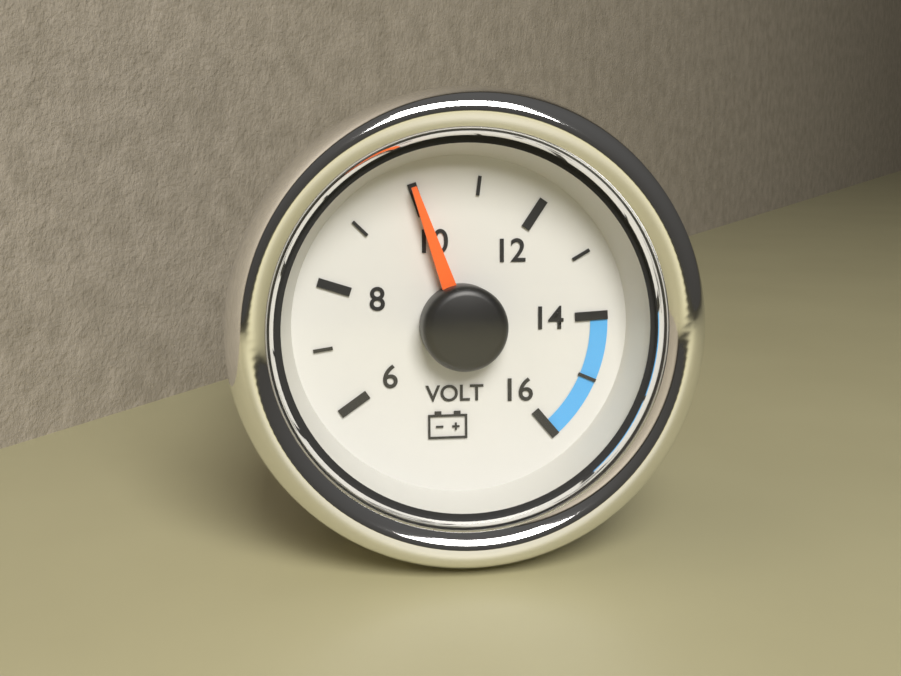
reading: 10 V
